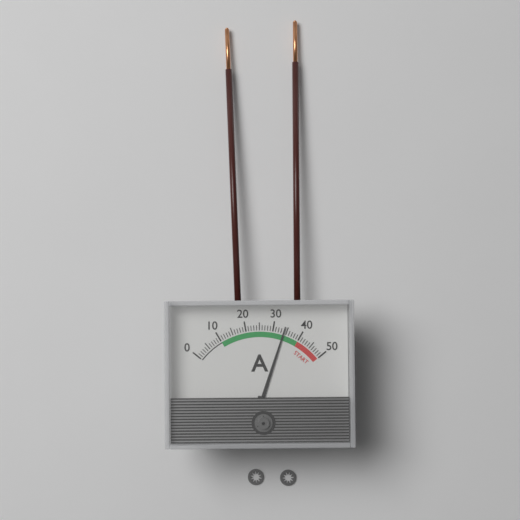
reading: 34 A
